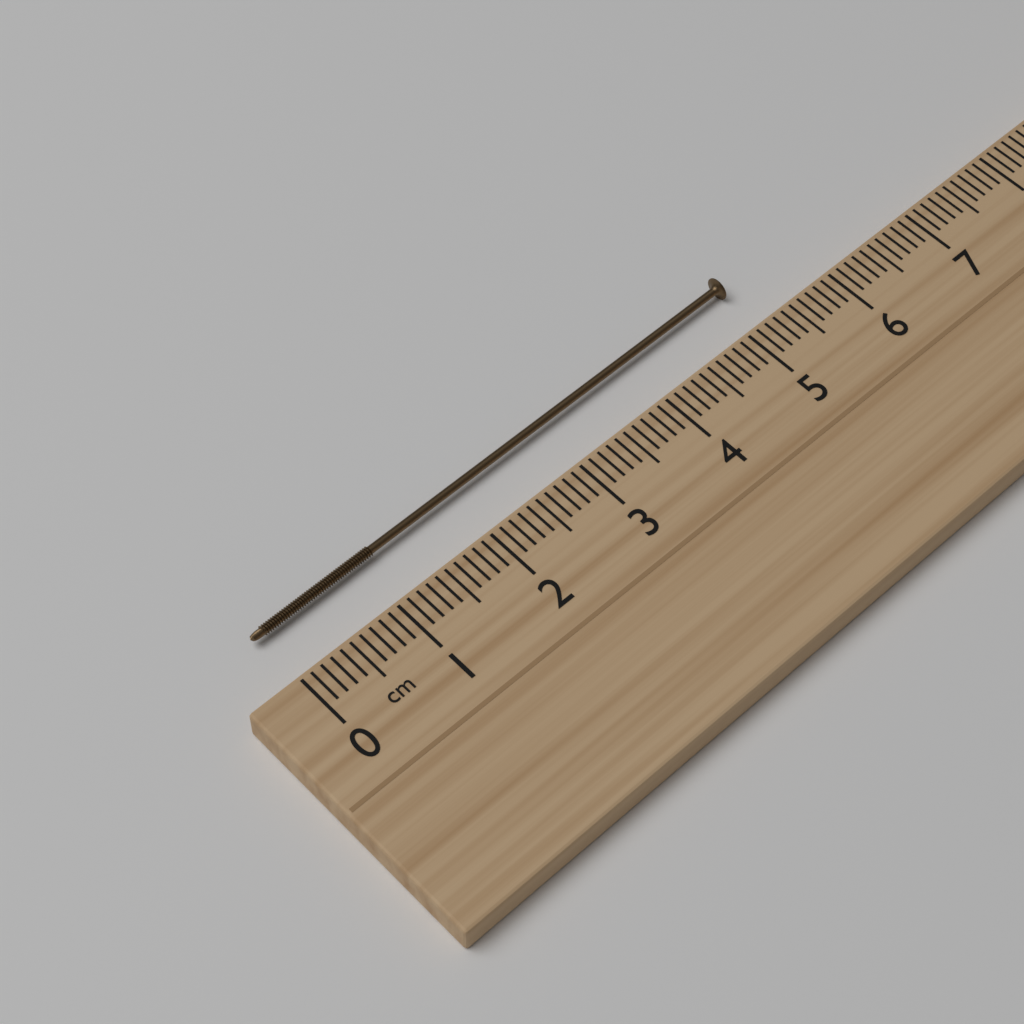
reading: 5.3 cm
